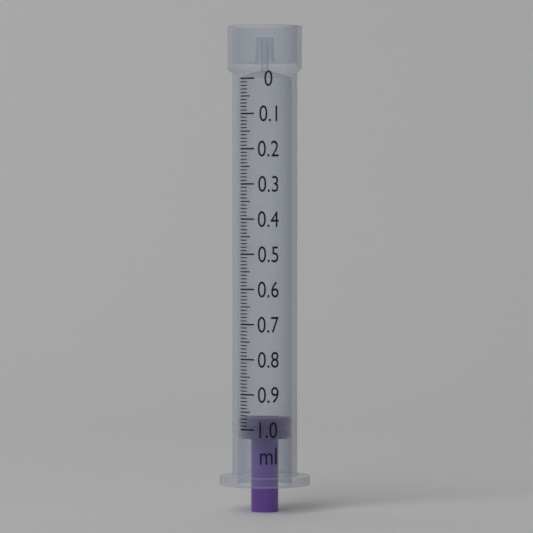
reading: 0.97 ml
